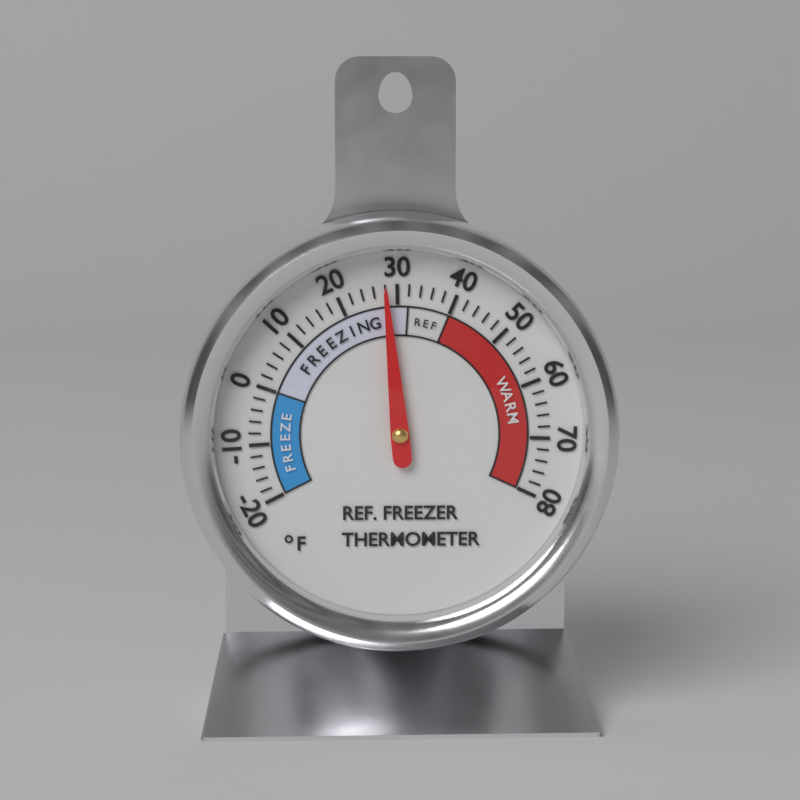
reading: 28 °F
